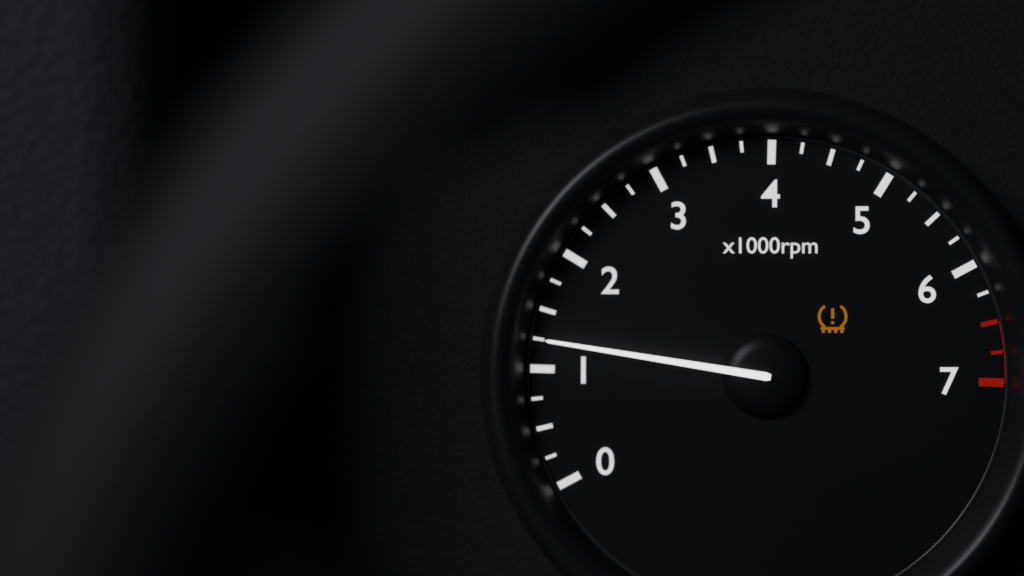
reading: 1250 rpm
